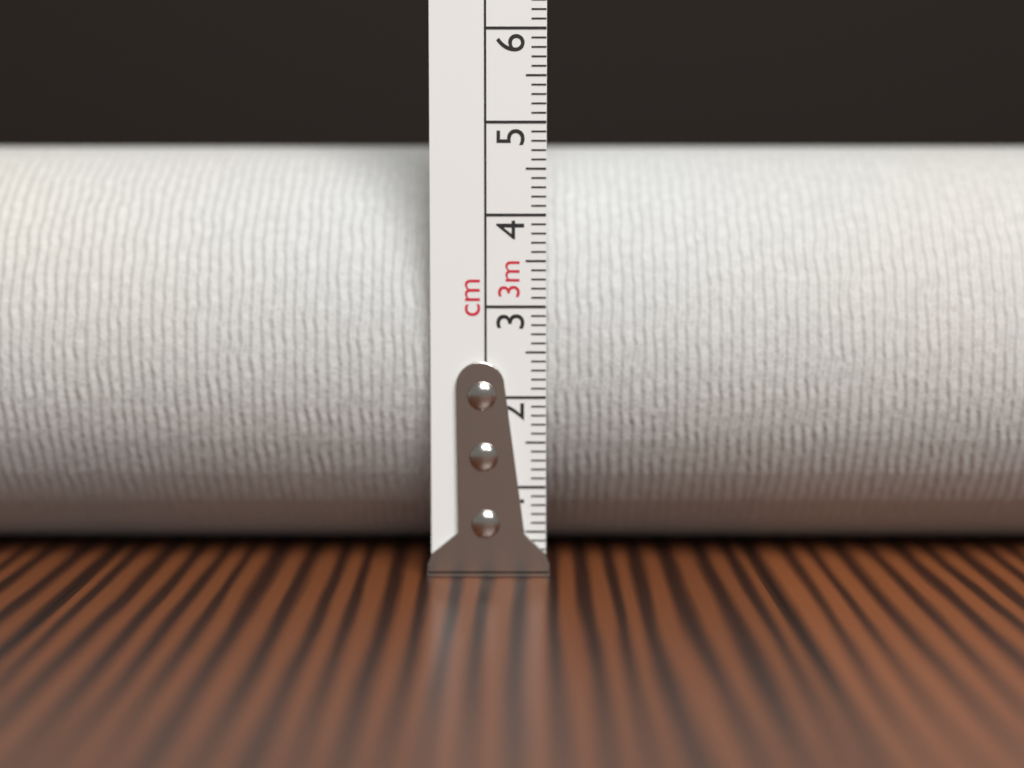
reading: 4.8 cm
